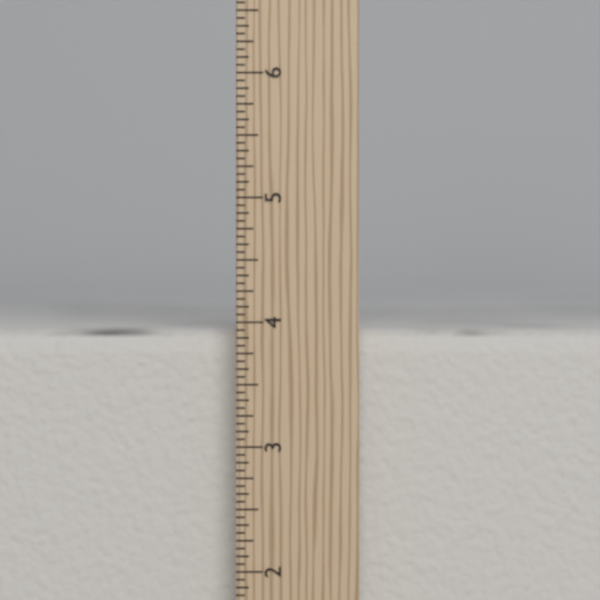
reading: 3.9375 in
